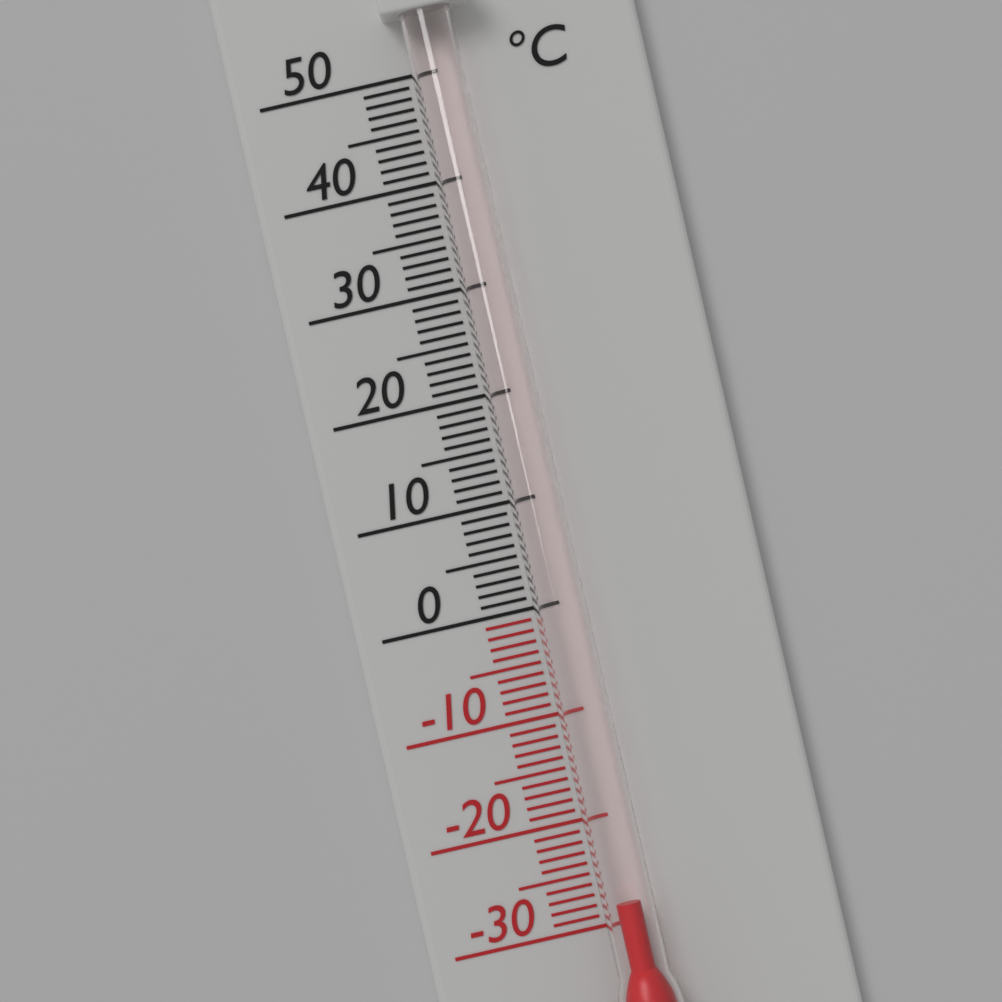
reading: -28 °C
